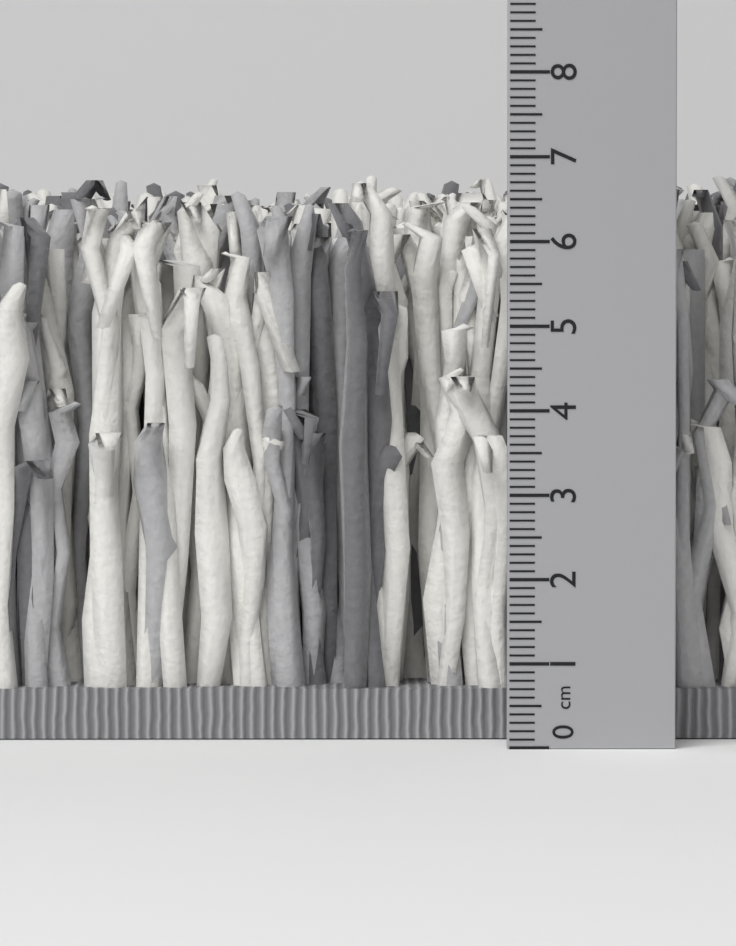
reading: 6.9 cm
